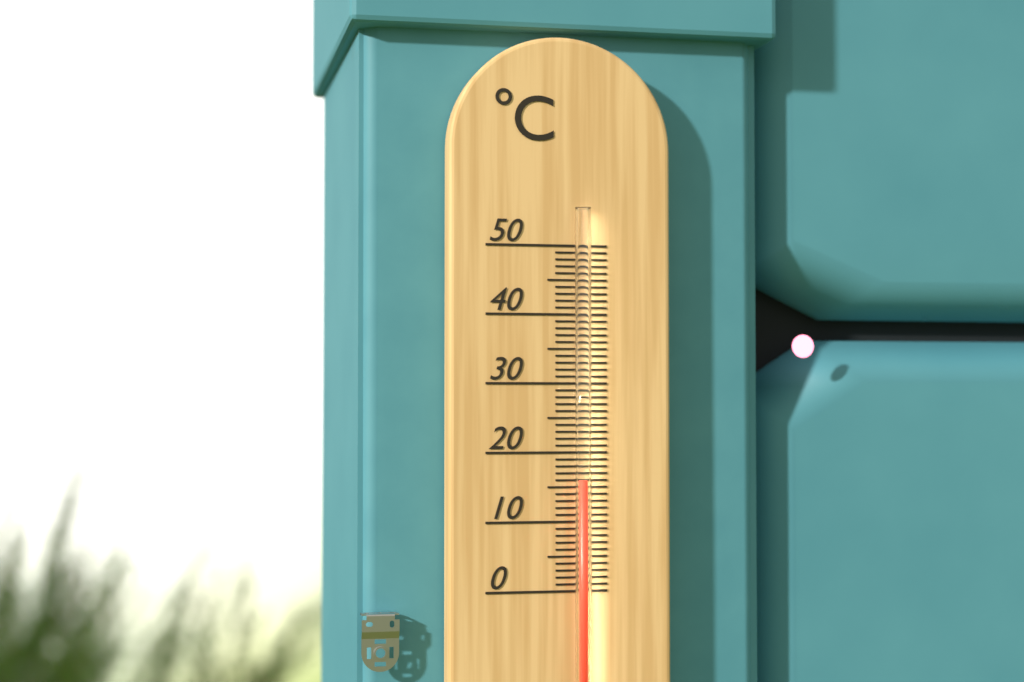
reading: 16 °C
